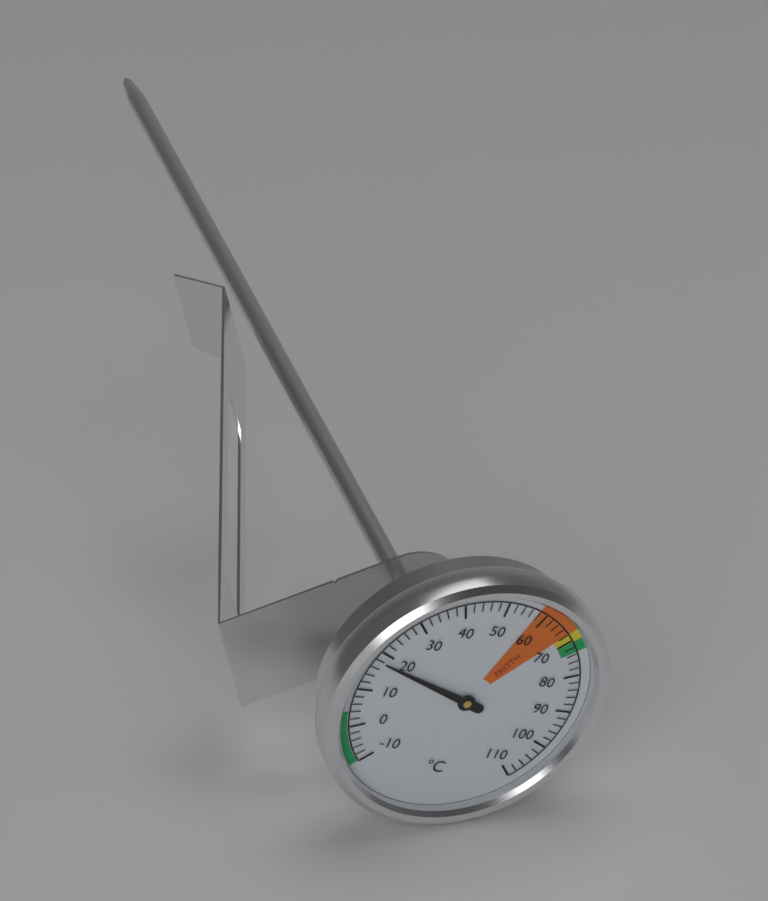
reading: 18 °C
